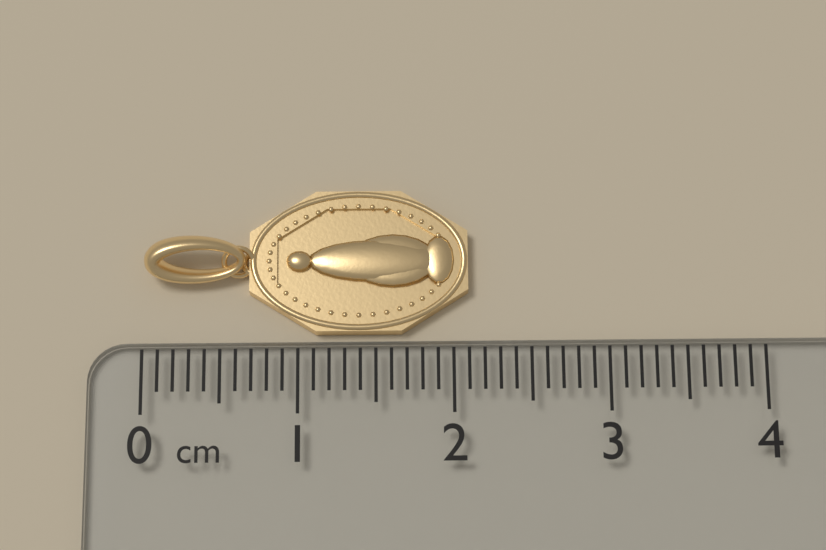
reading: 2.1 cm
